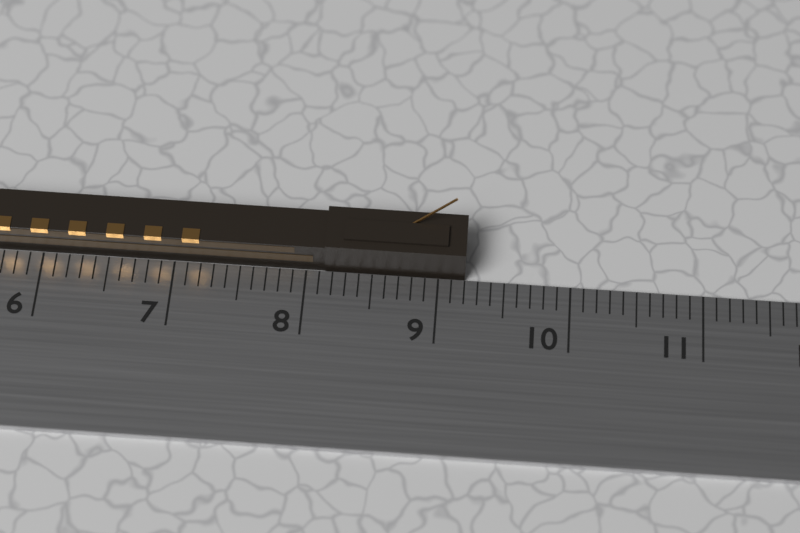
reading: 9.2 cm
